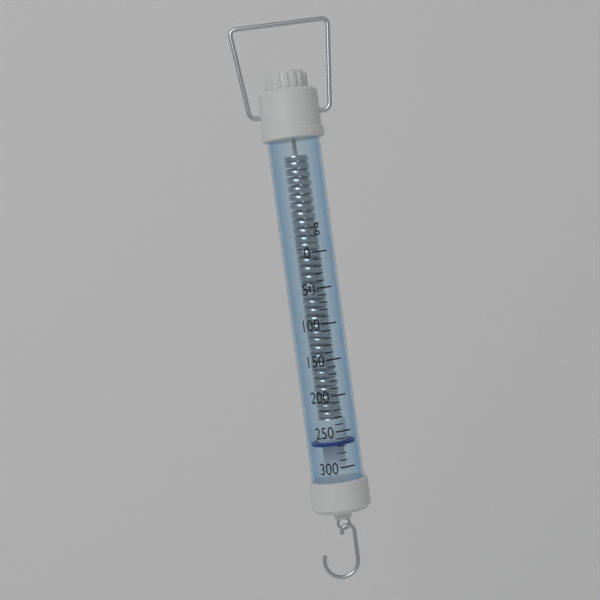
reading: 270 g
